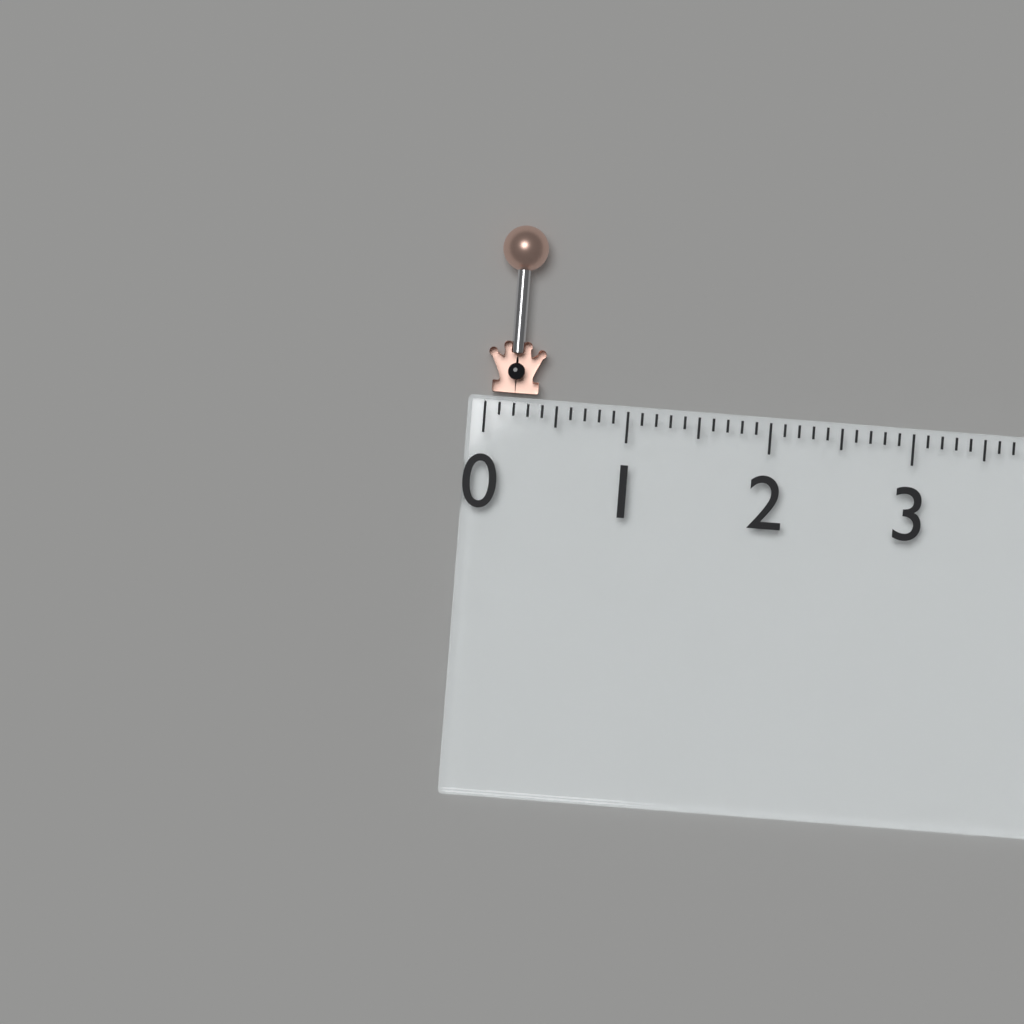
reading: 0.4 cm
